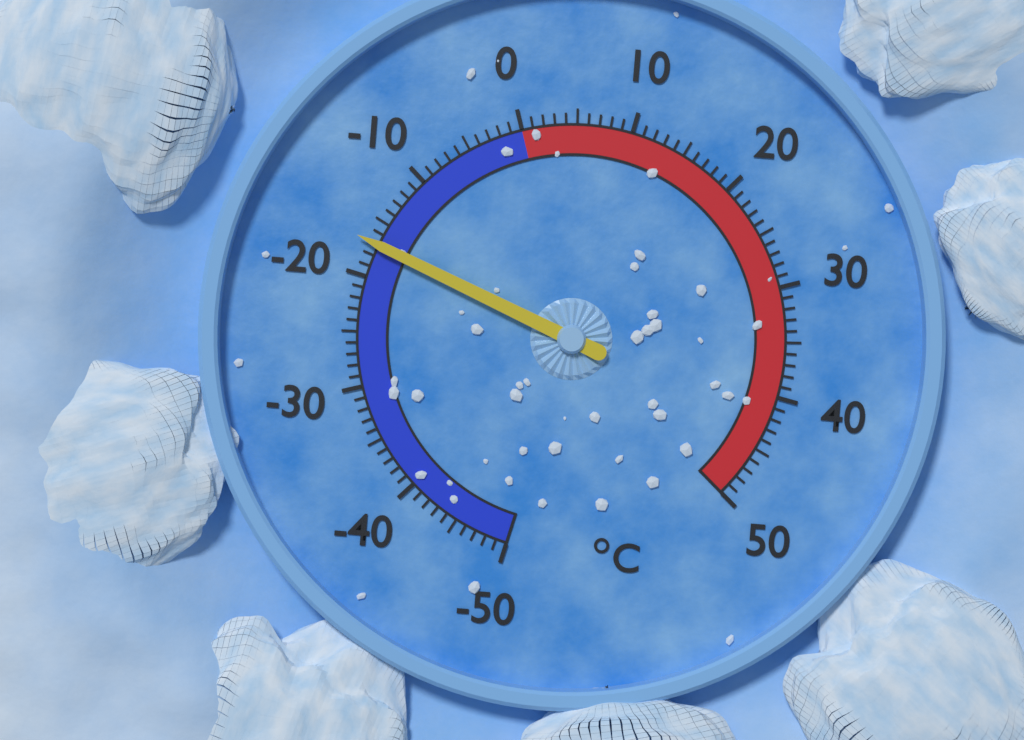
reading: -17 °C
